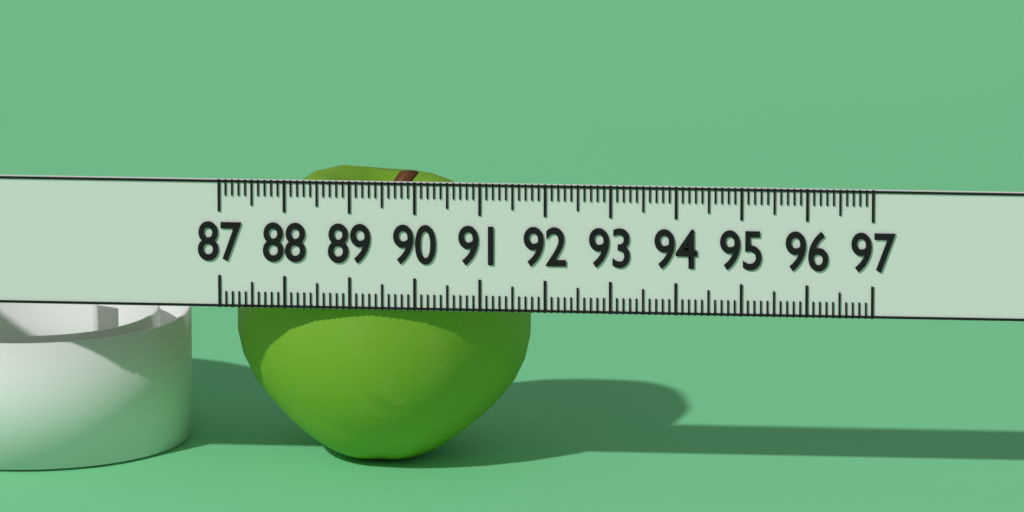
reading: 91.6 (no unit)
